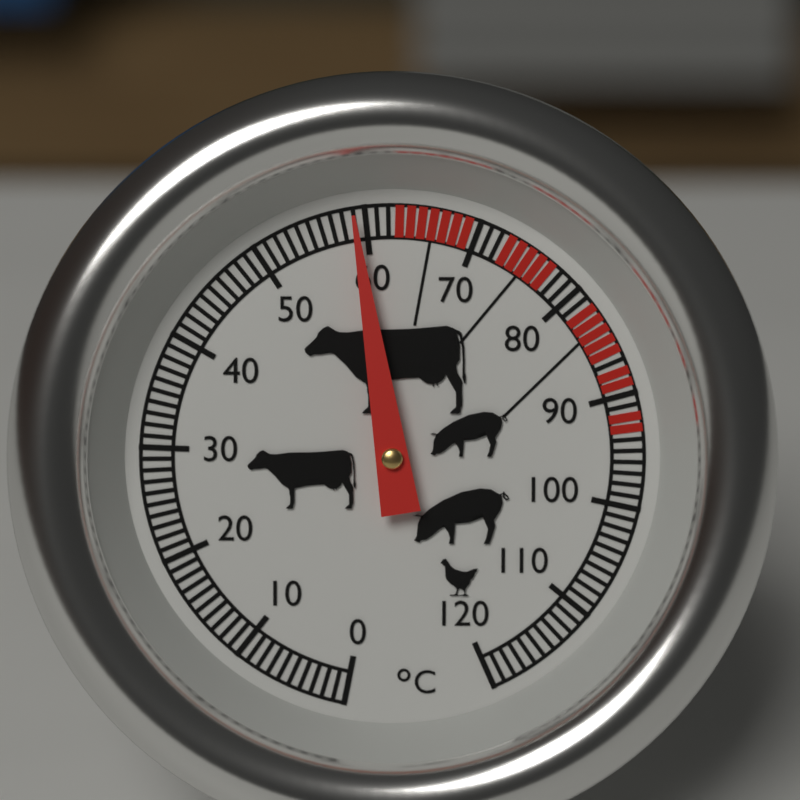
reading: 59 °C
